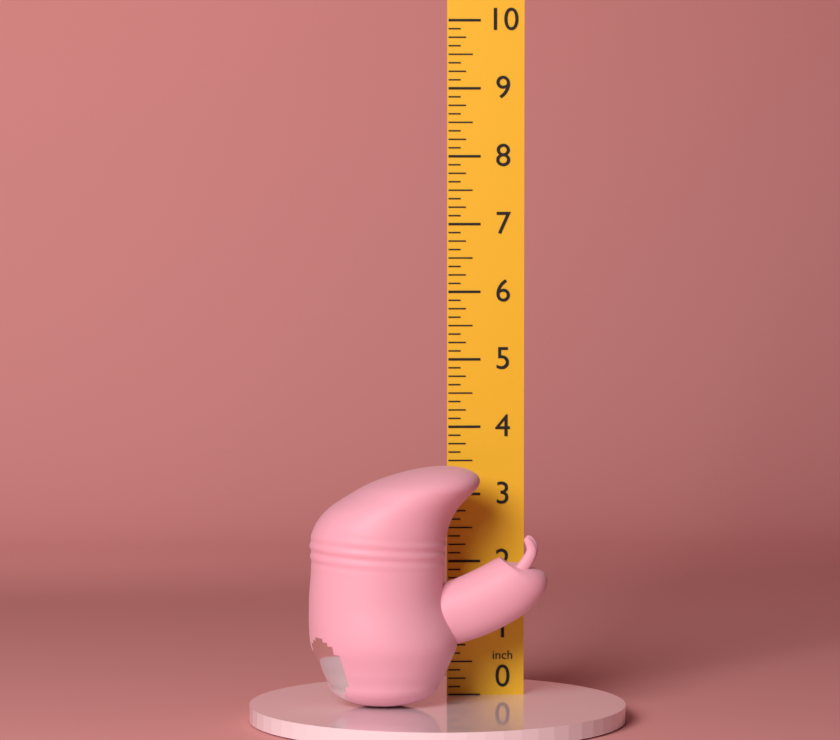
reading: 3.500 in
